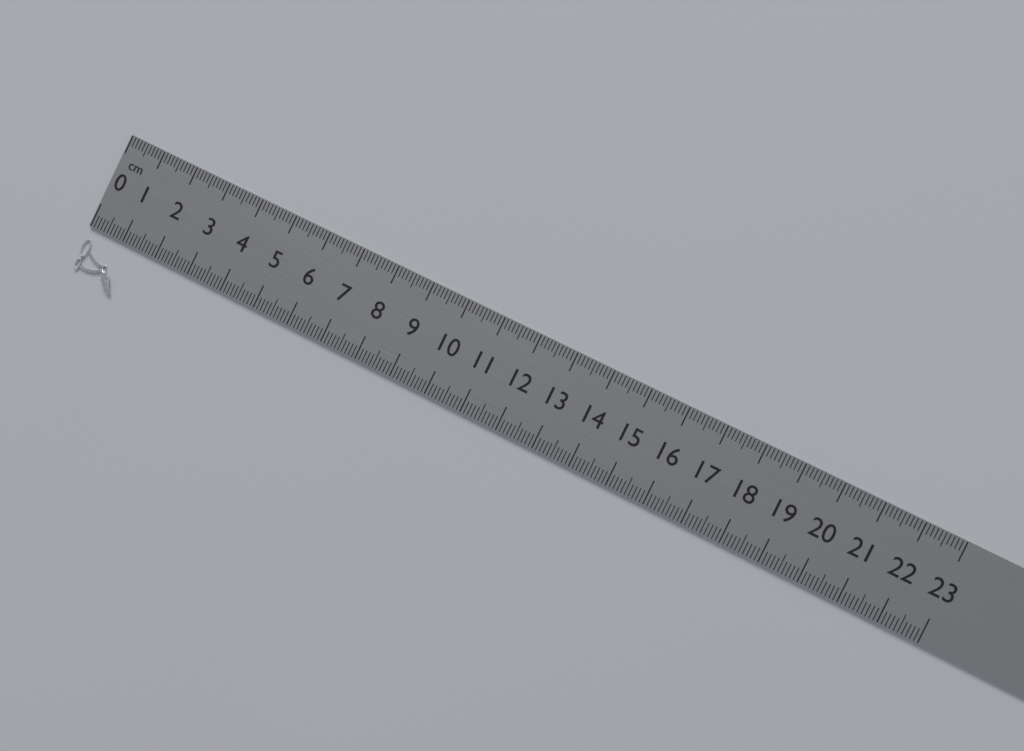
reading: 1.3 cm
